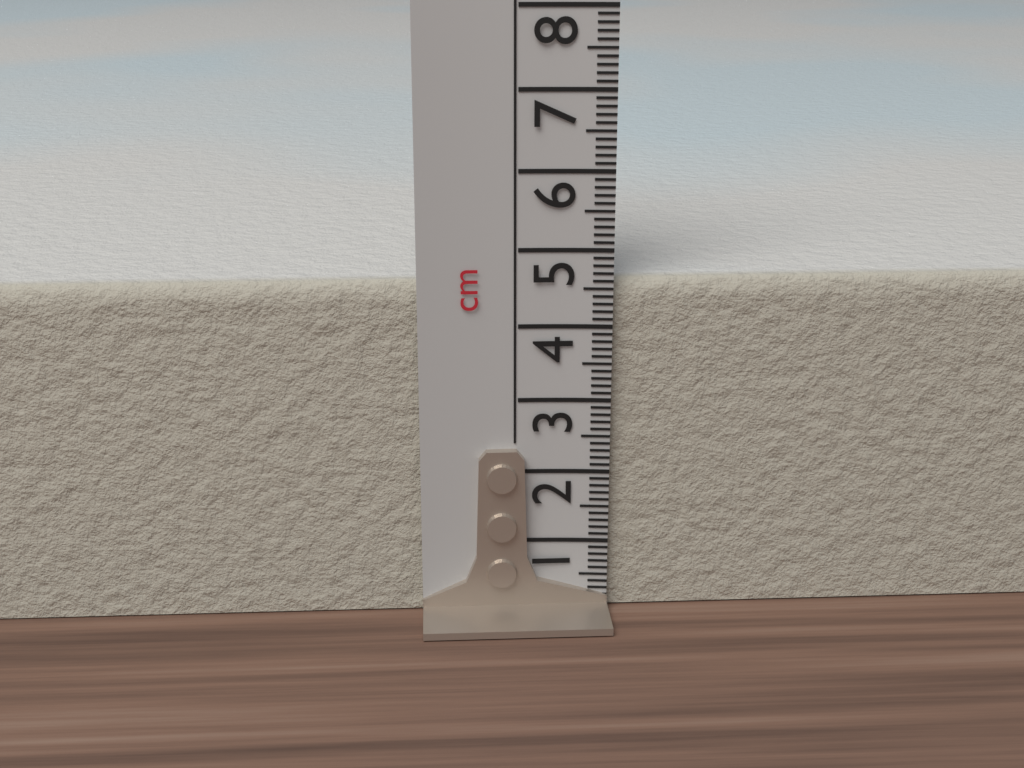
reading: 4.6 cm
